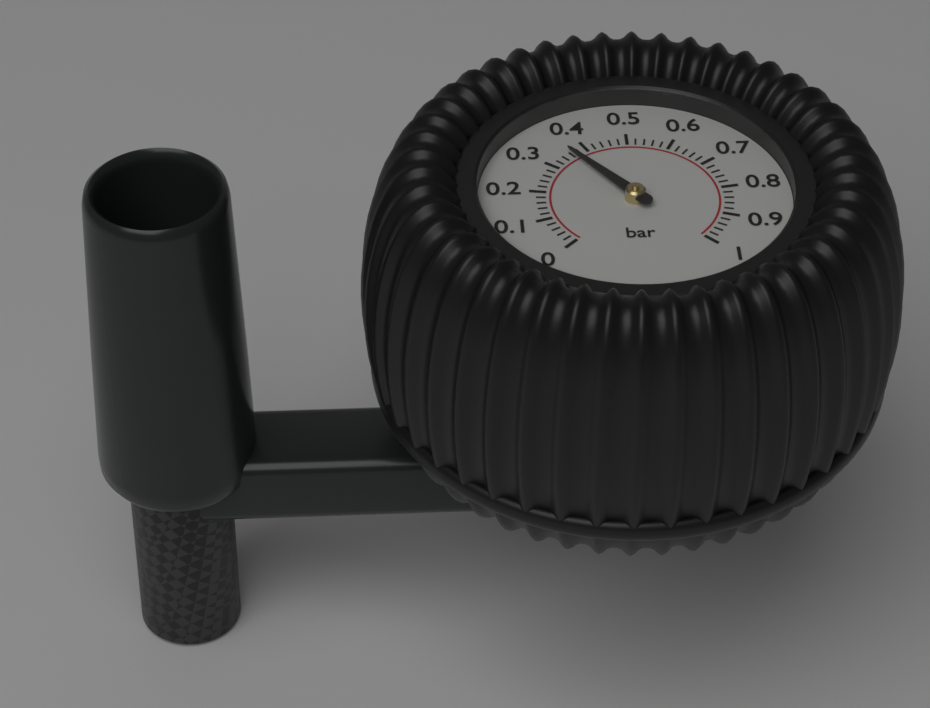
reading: 0.36 bar
